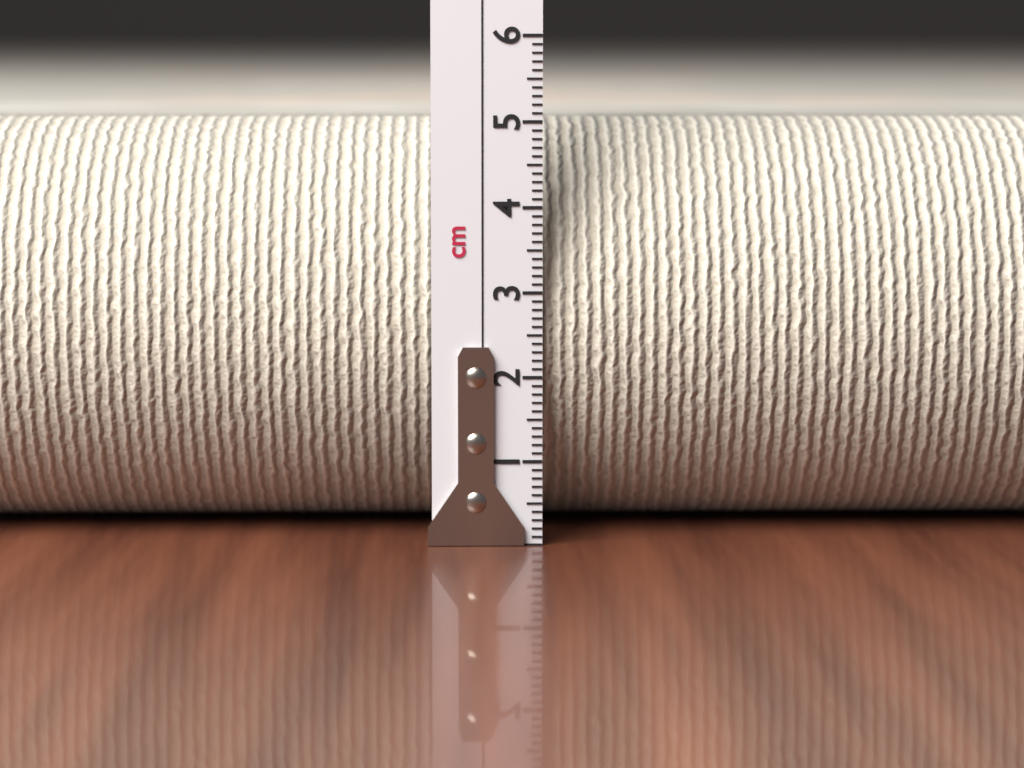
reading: 5.0 cm
